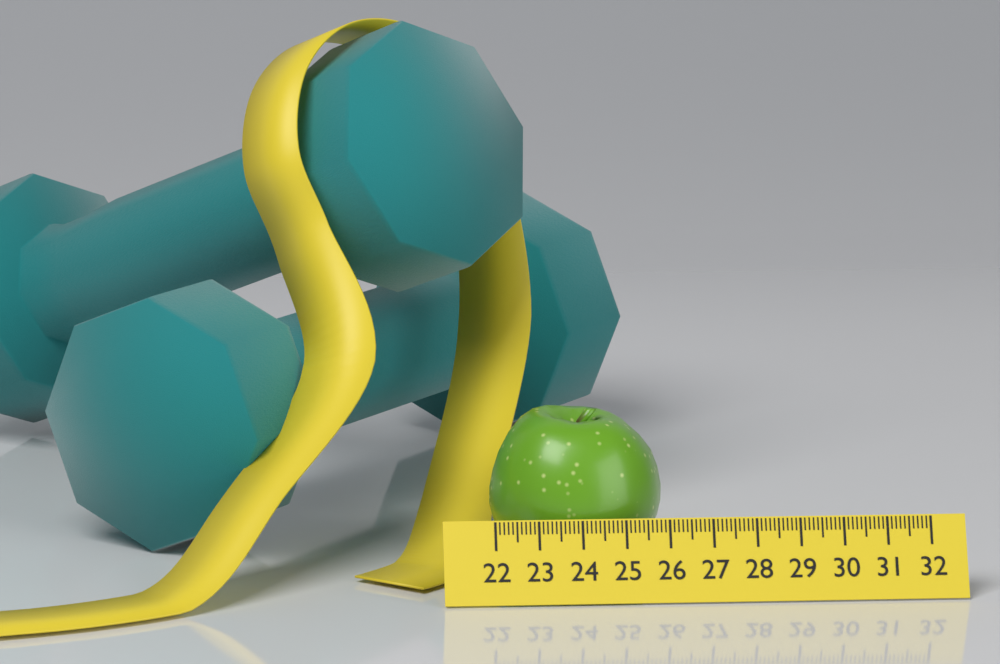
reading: 26.0 (no unit)
